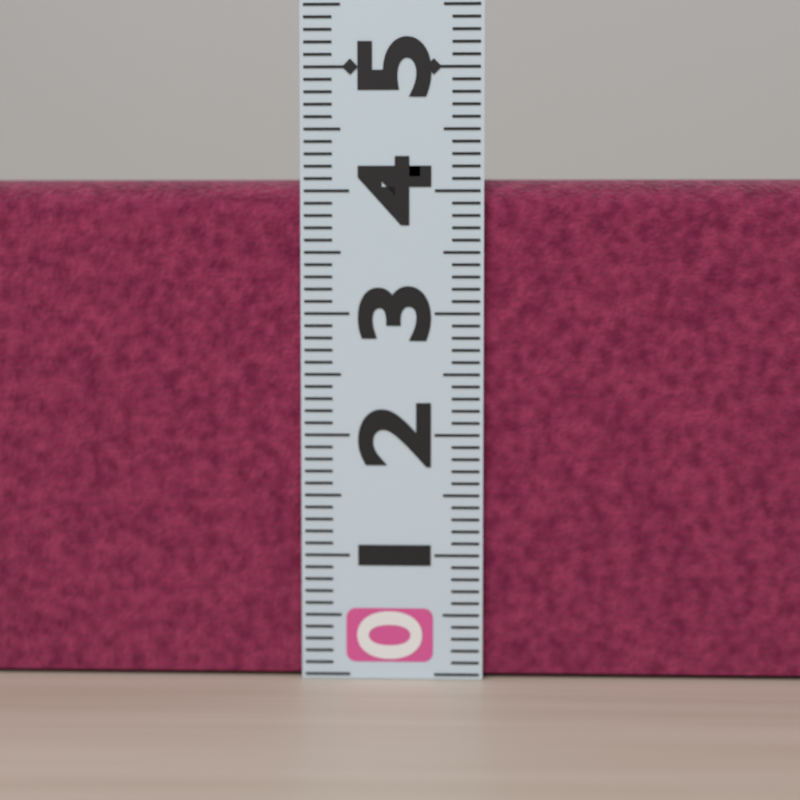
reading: 4.1 (no unit)
